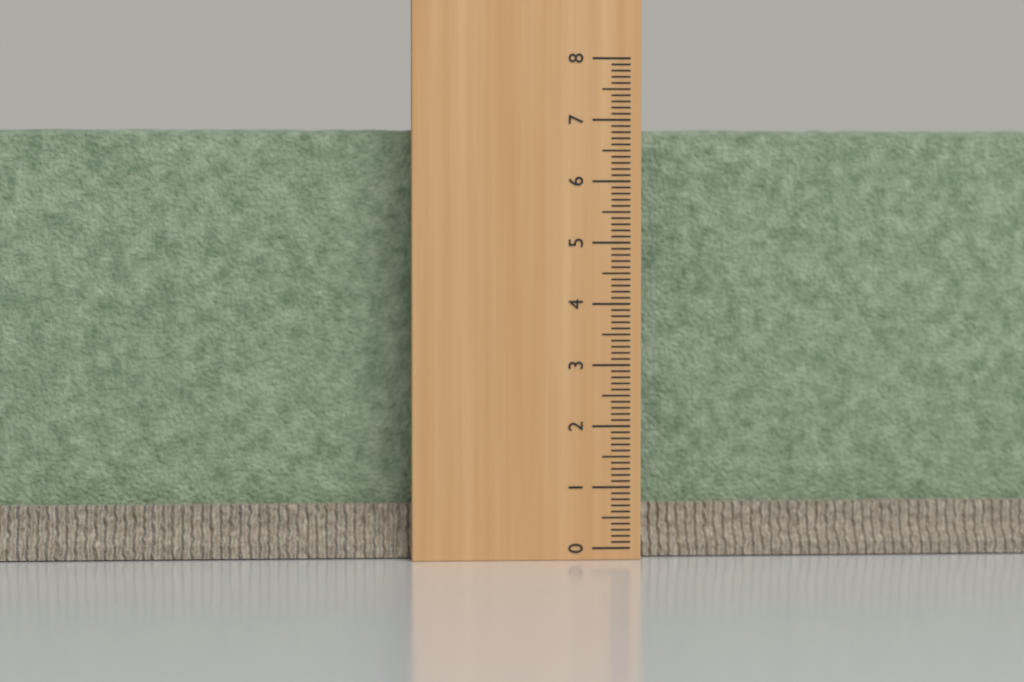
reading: 6.9 (no unit)
